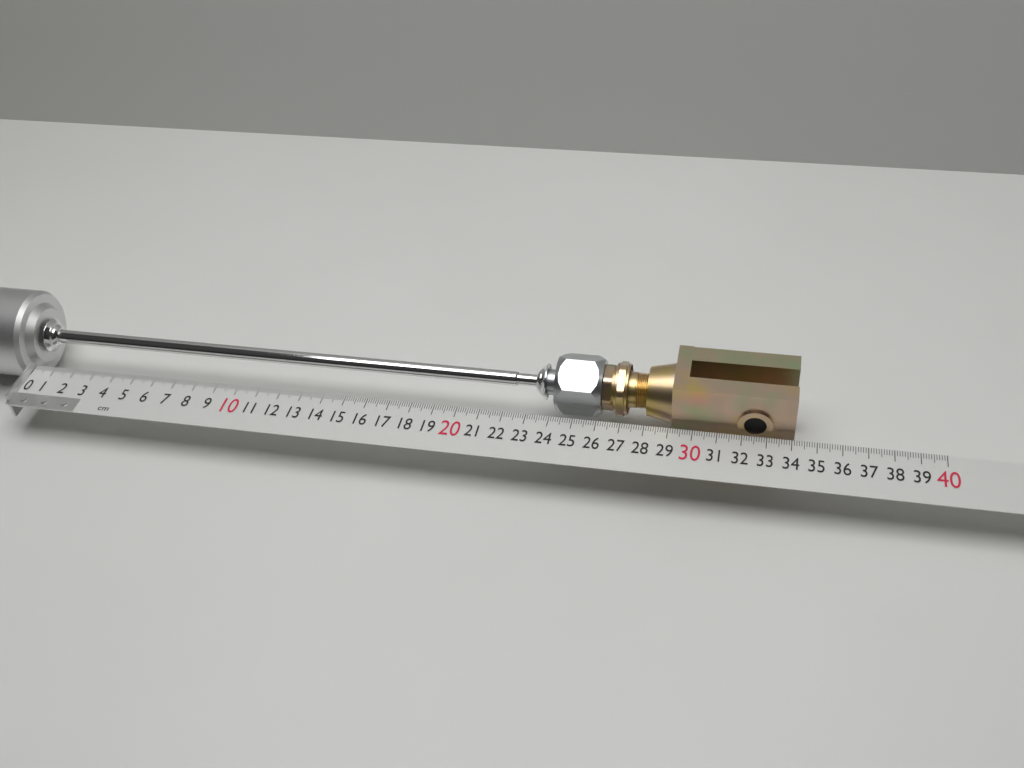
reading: 34.1 cm
